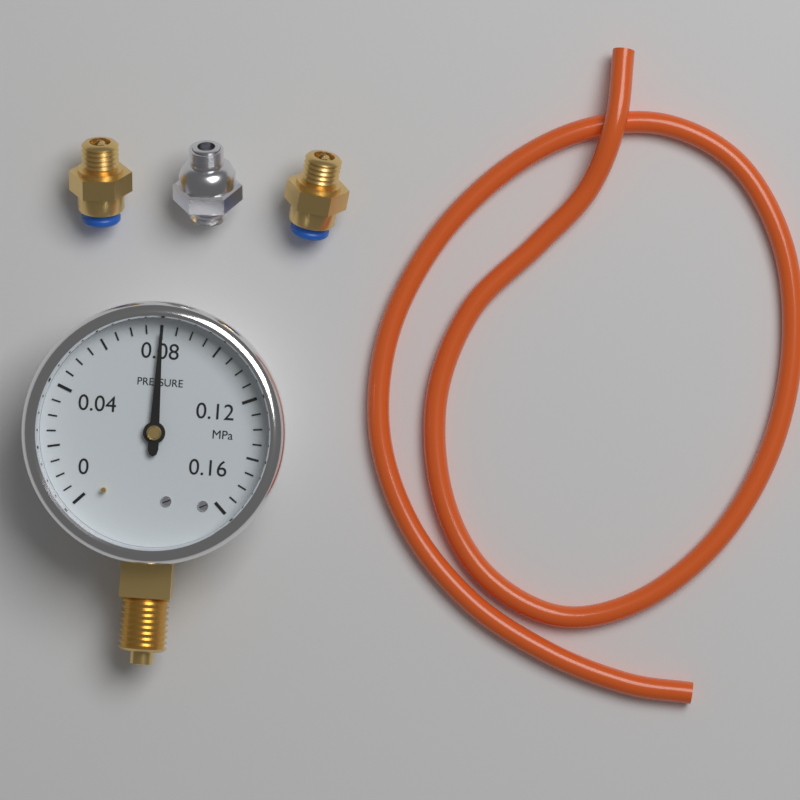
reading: 0.080 MPa
